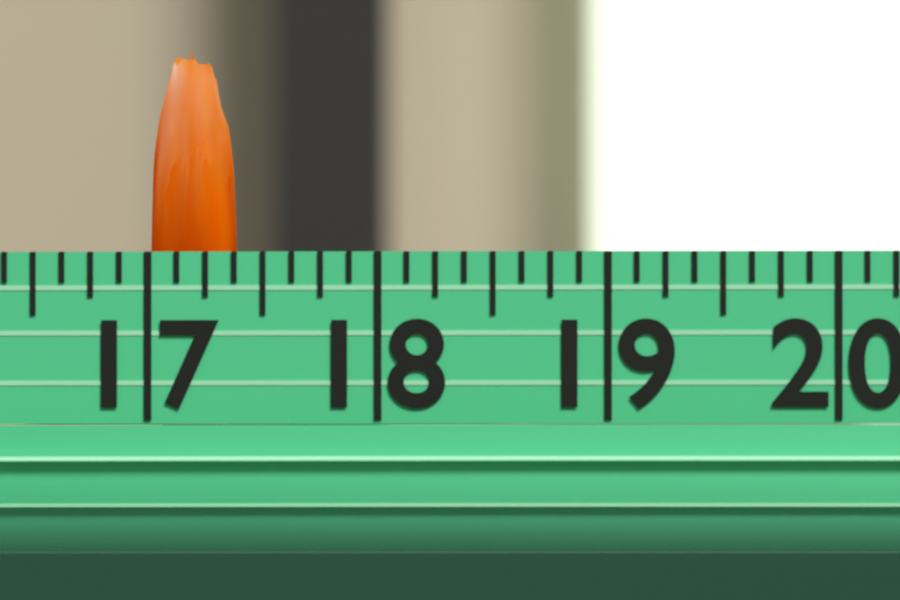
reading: 17.375 (no unit)
